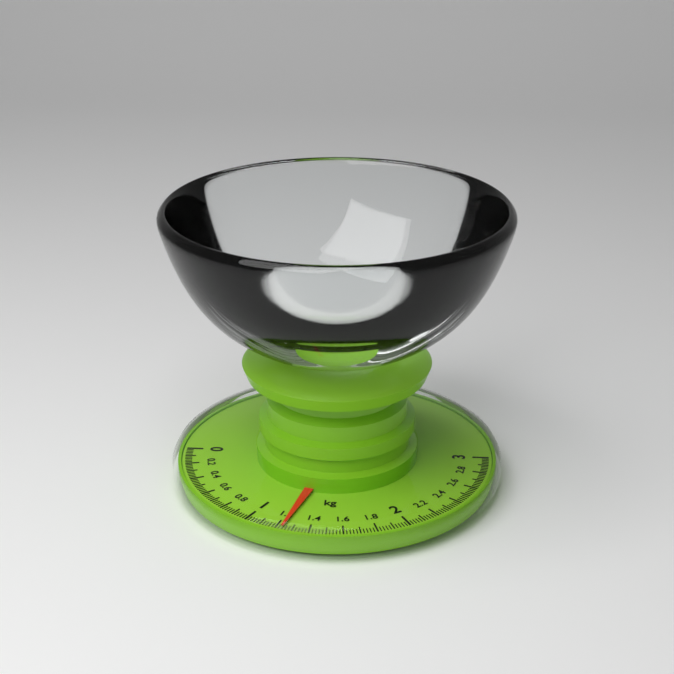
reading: 1.24 kg
